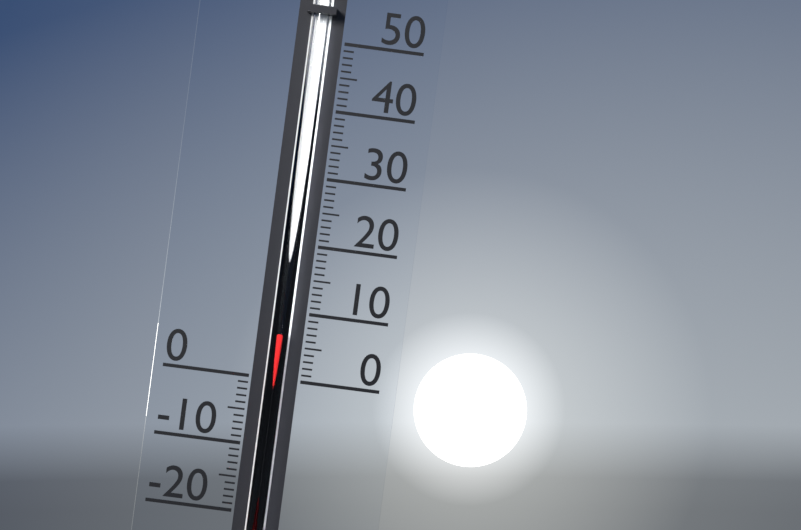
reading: 7 (no unit)
